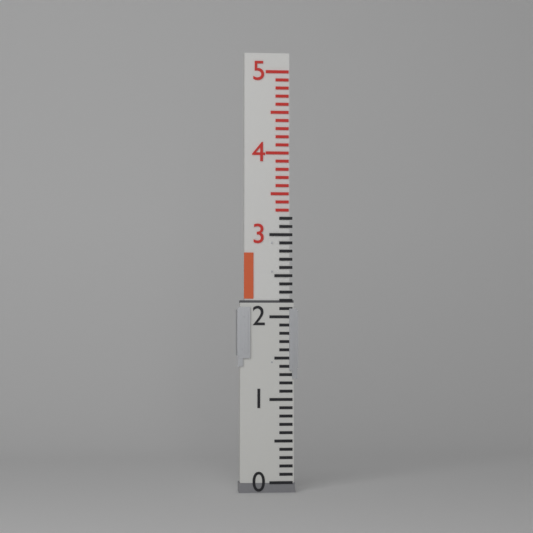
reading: 2.2 (no unit)
